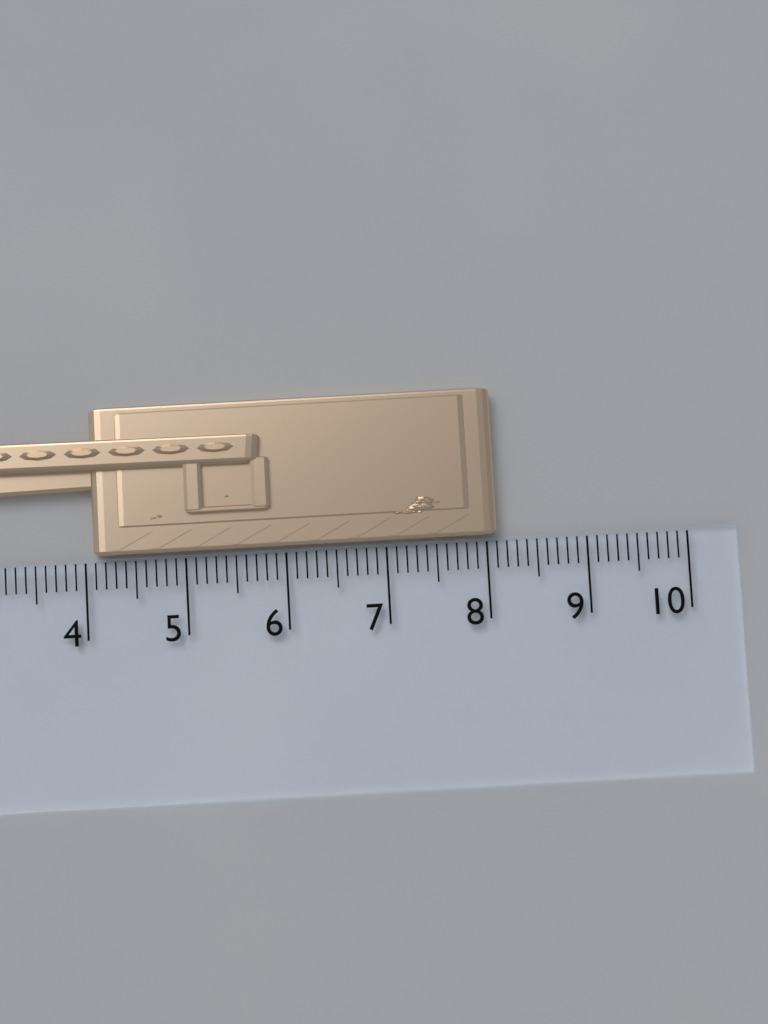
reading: 8.1 cm
